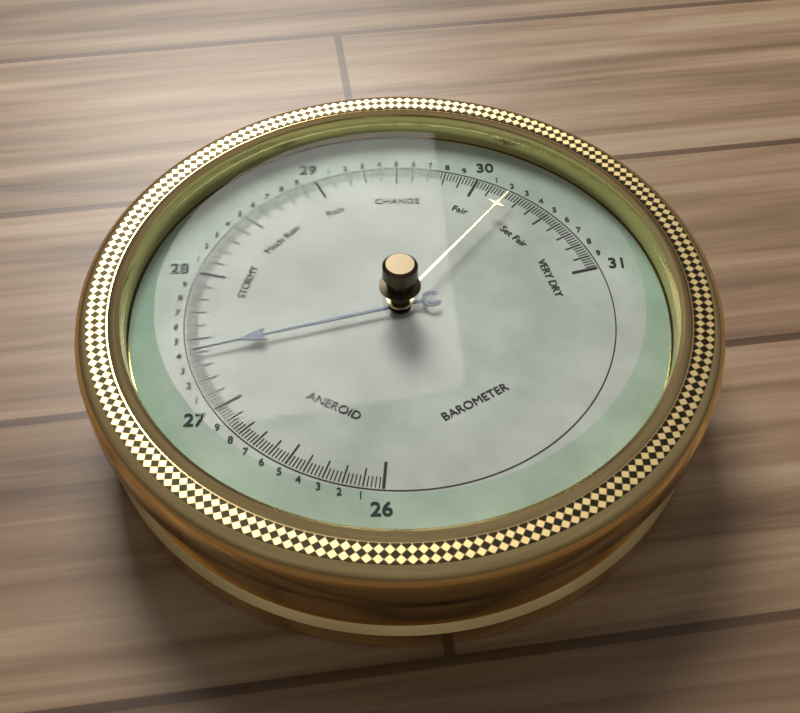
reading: 27.40 (no unit)
